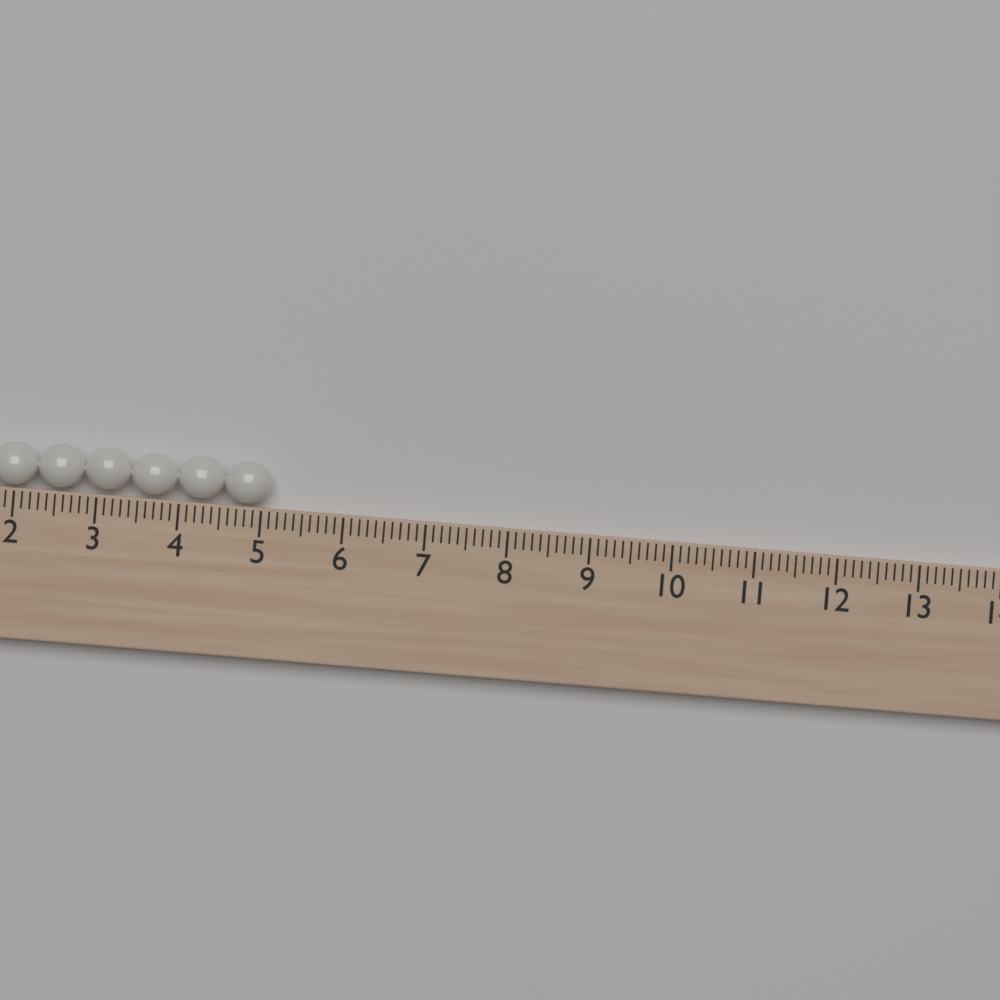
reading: 5.1 (no unit)
